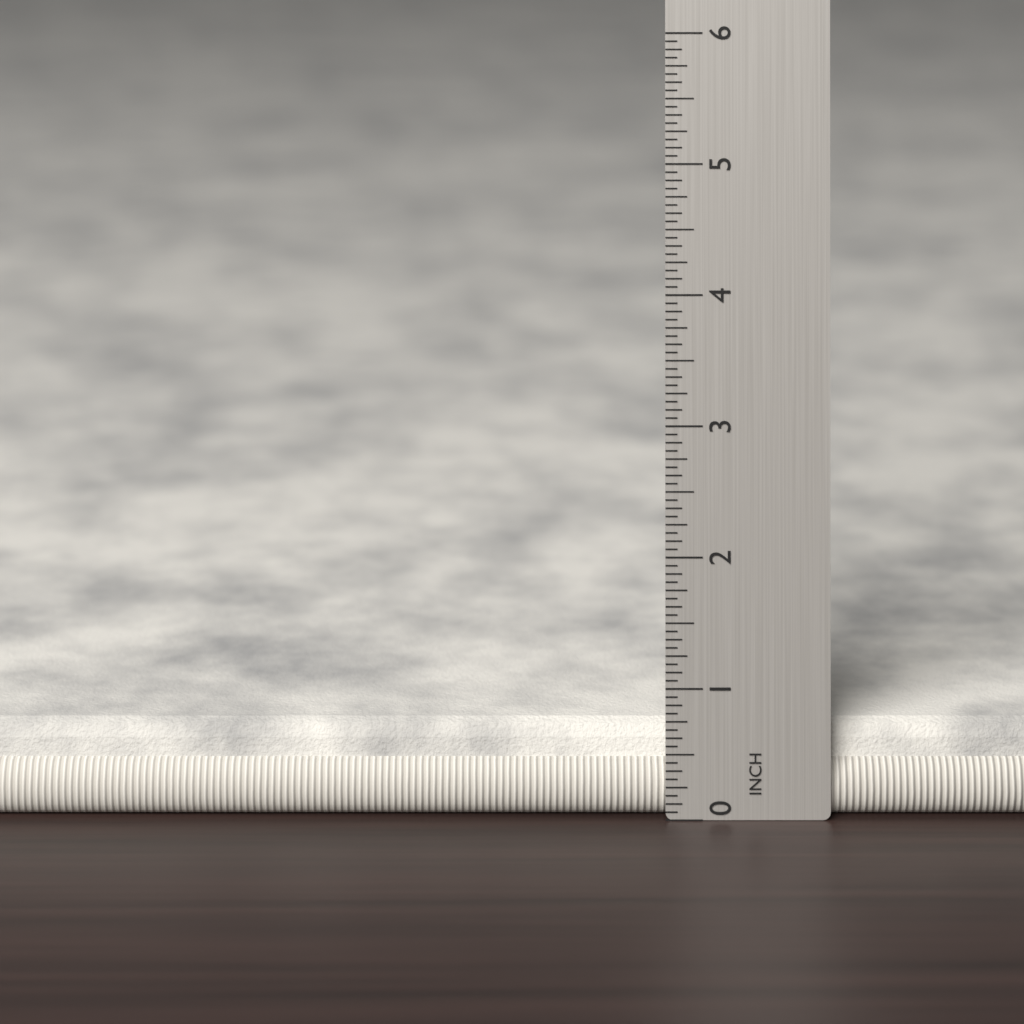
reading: 0.6875 in
